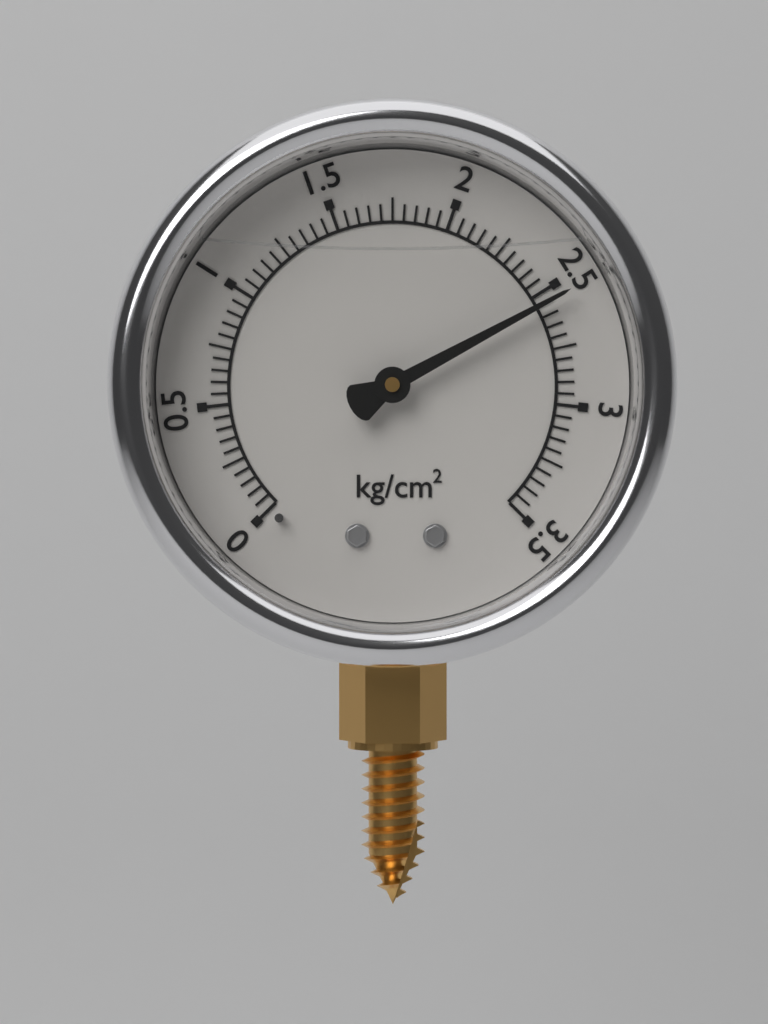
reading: 2.55 kg/cm²
